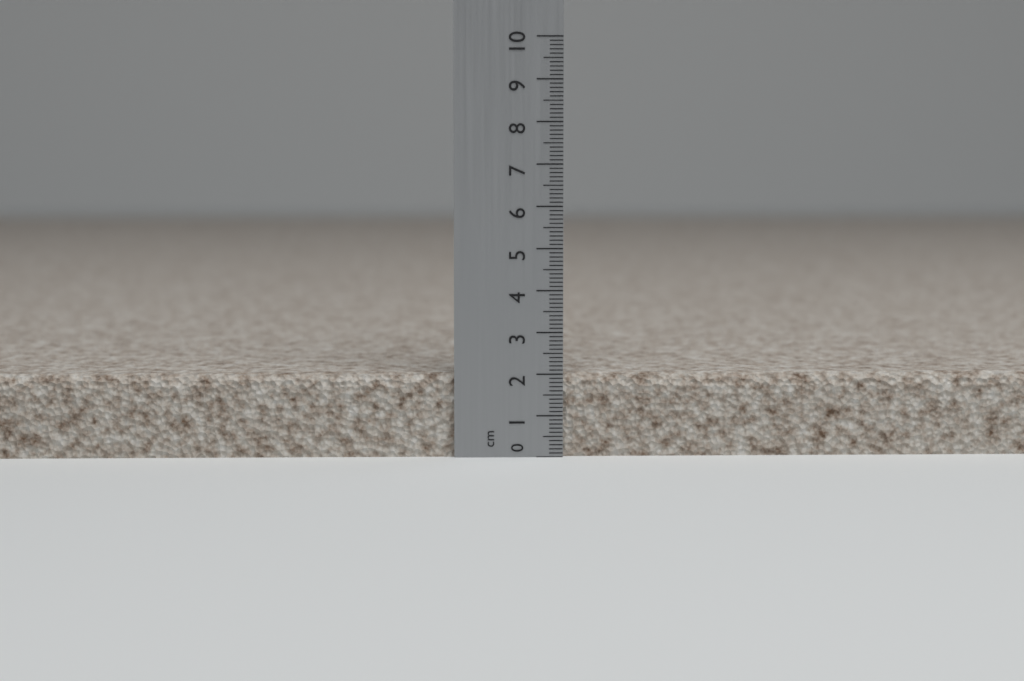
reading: 2.0 cm
